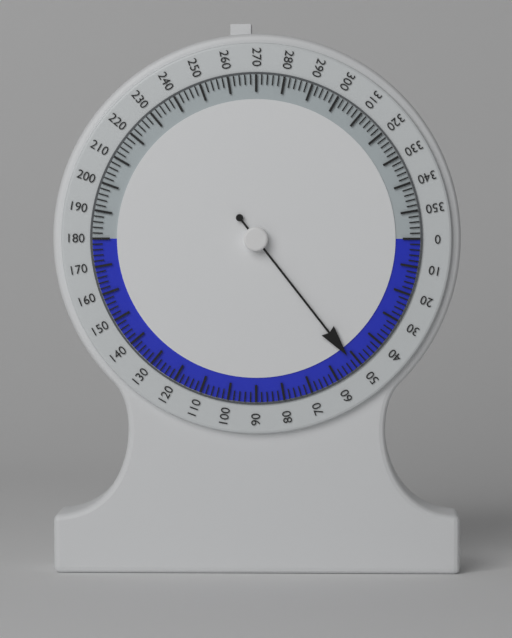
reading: 52 (no unit)
